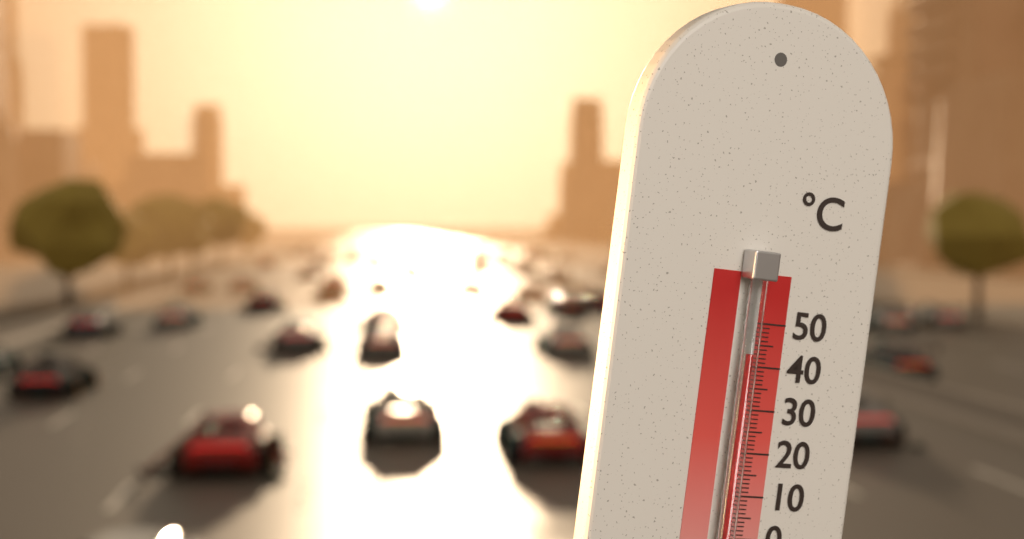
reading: 43 °C
